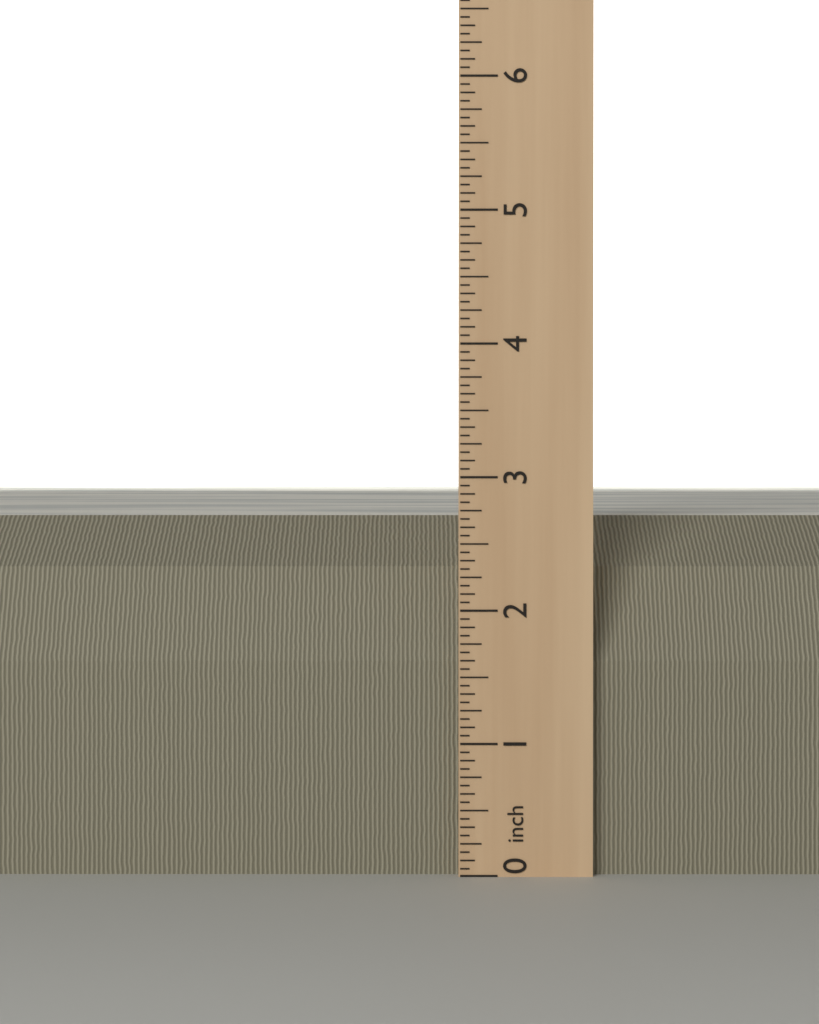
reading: 2.6875 inch
